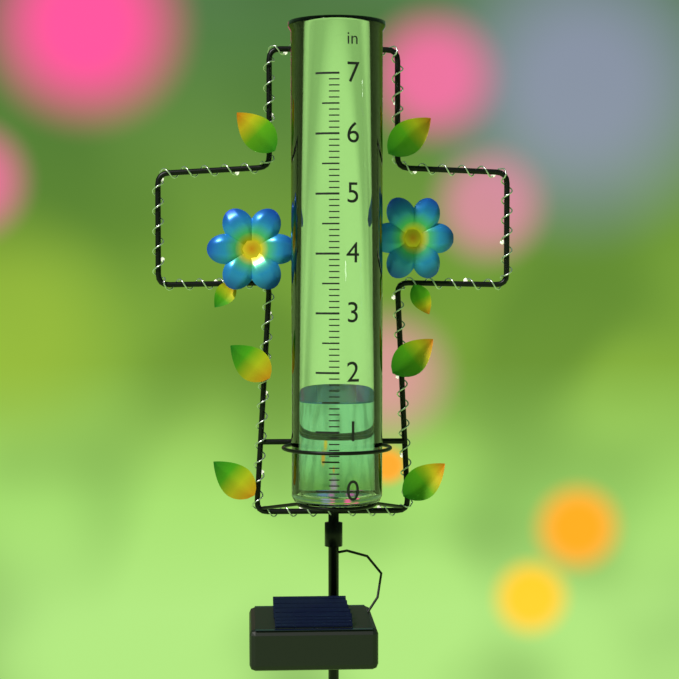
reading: 1.5 in
